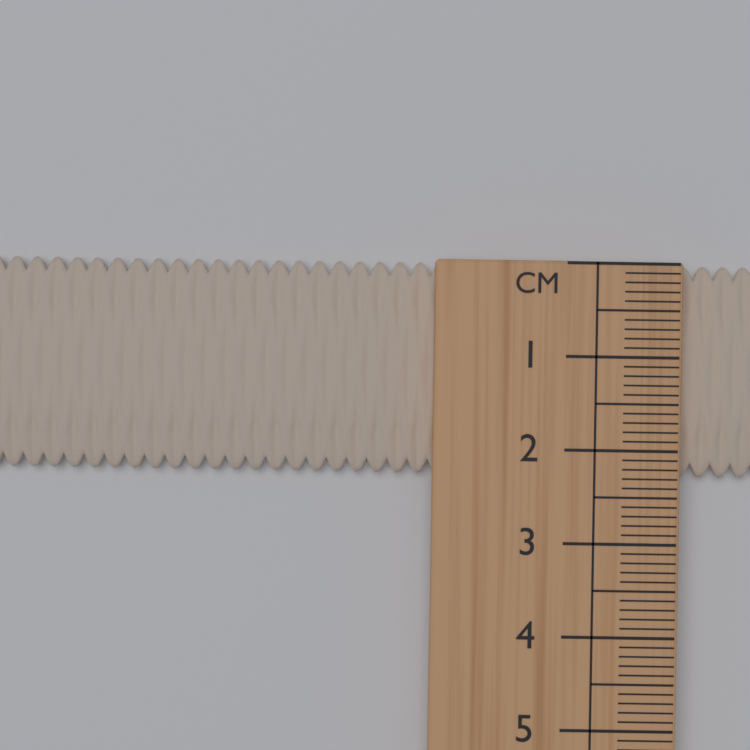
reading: 2.3 cm
